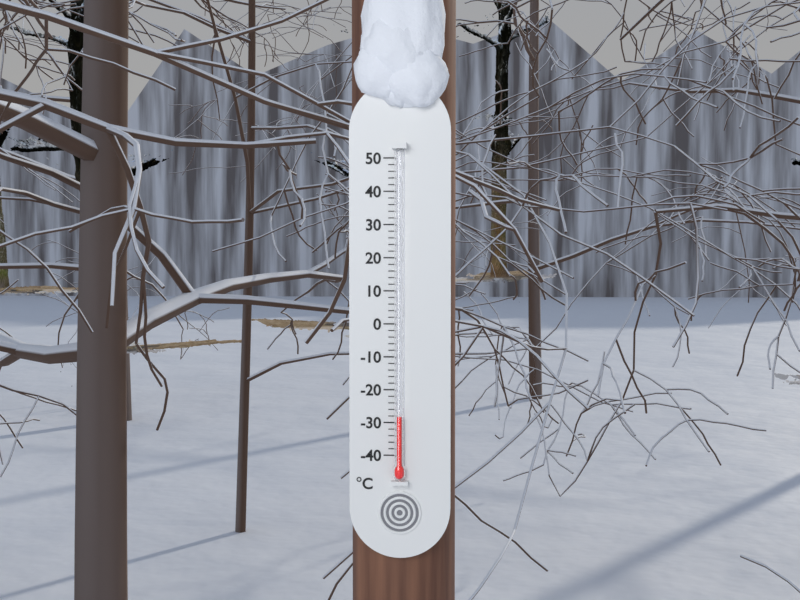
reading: -28 °C
